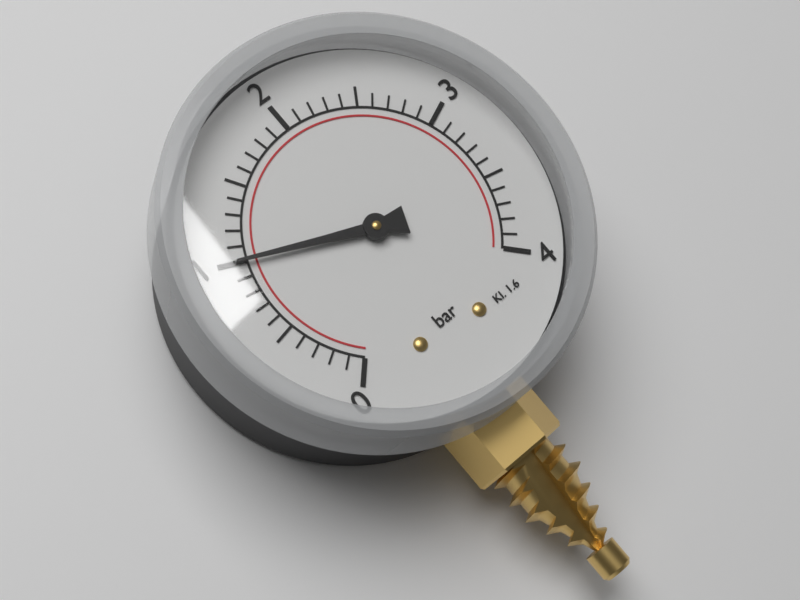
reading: 1.0 bar
